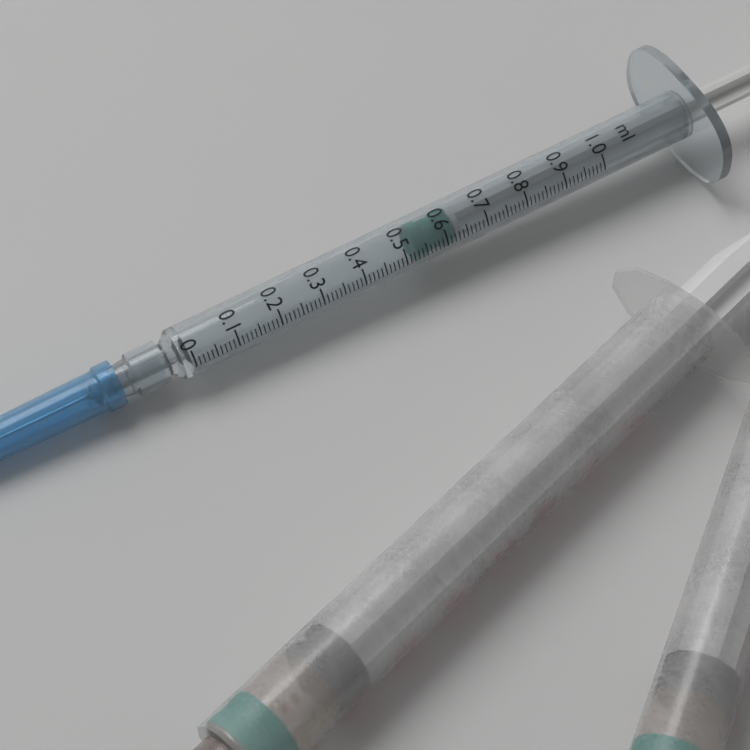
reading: 0.53 ml
